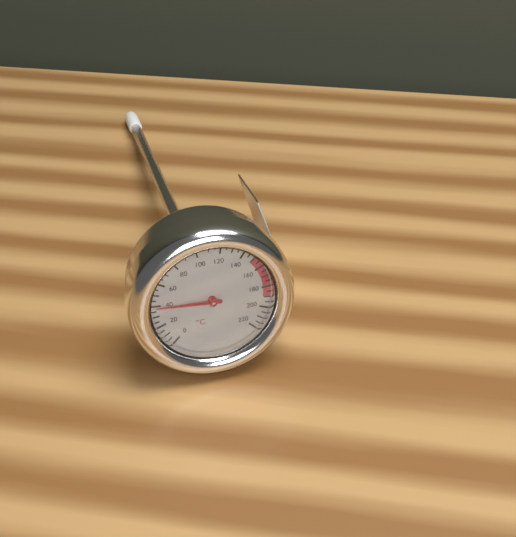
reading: 40 °C
